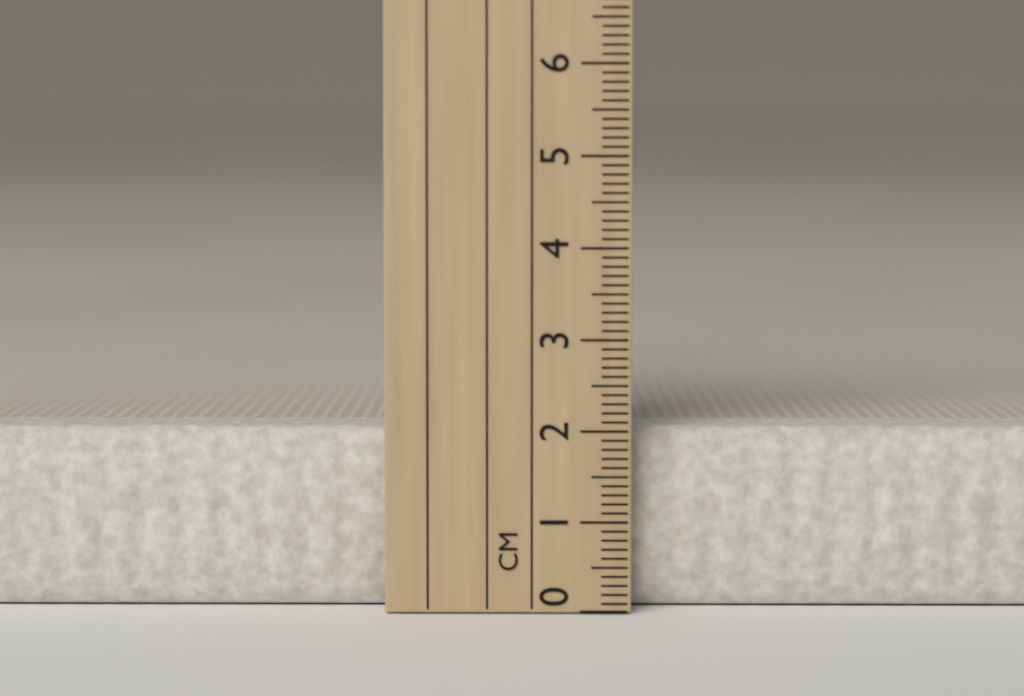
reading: 2.0 cm
